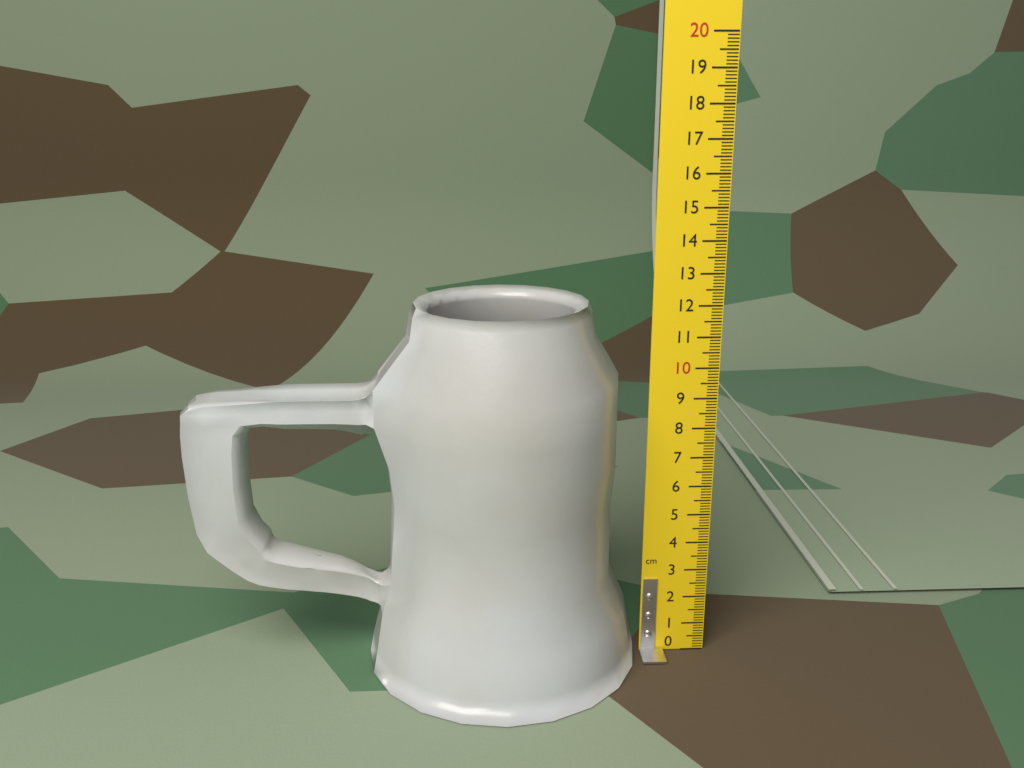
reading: 12.1 cm
